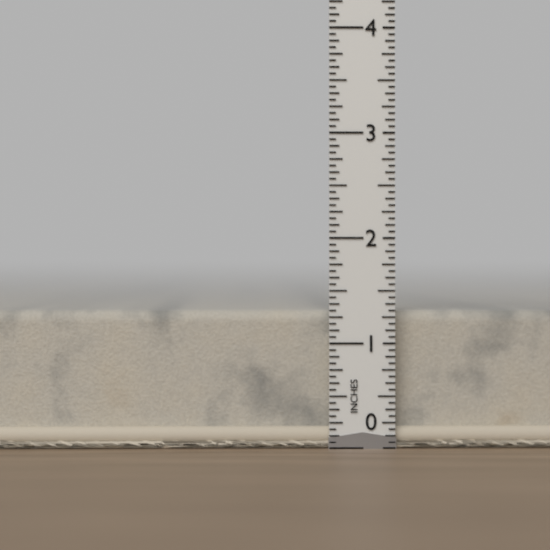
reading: 1.3125 in
